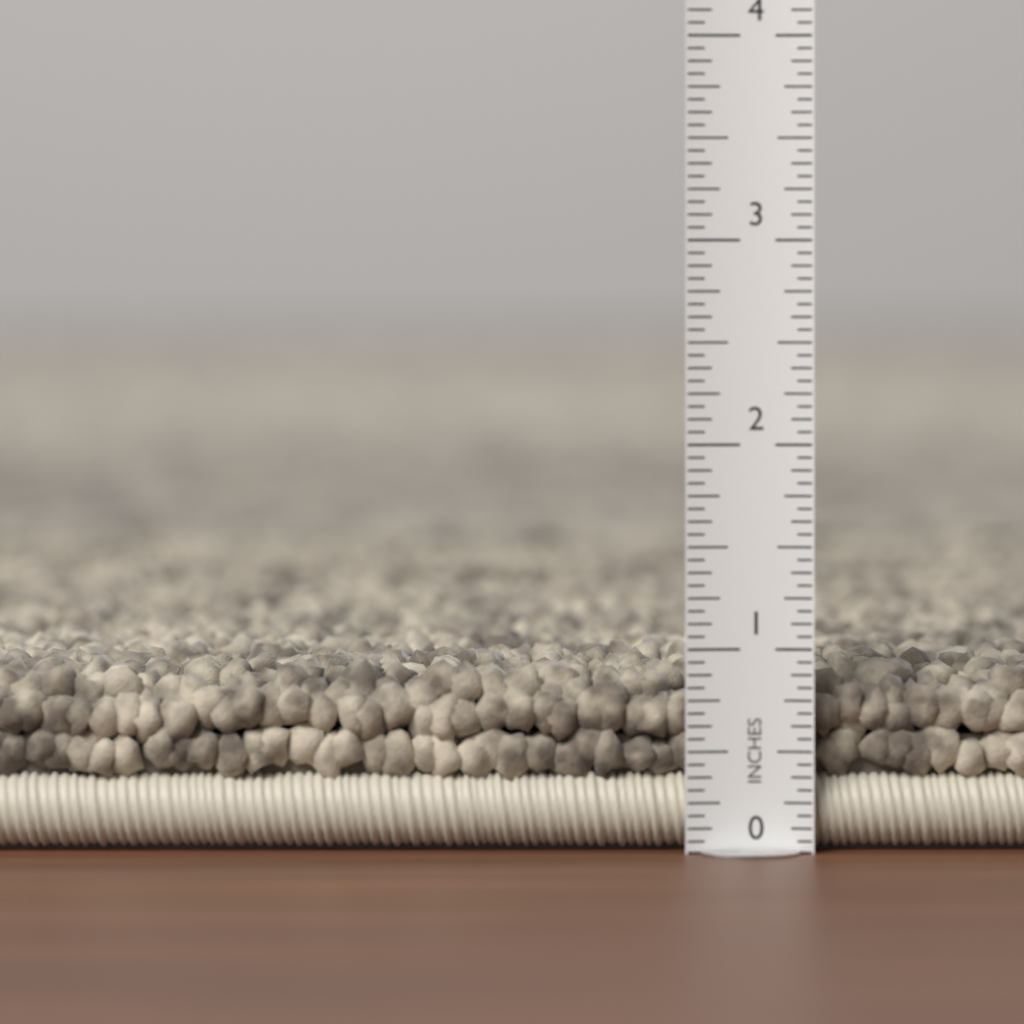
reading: 0.9375 in
